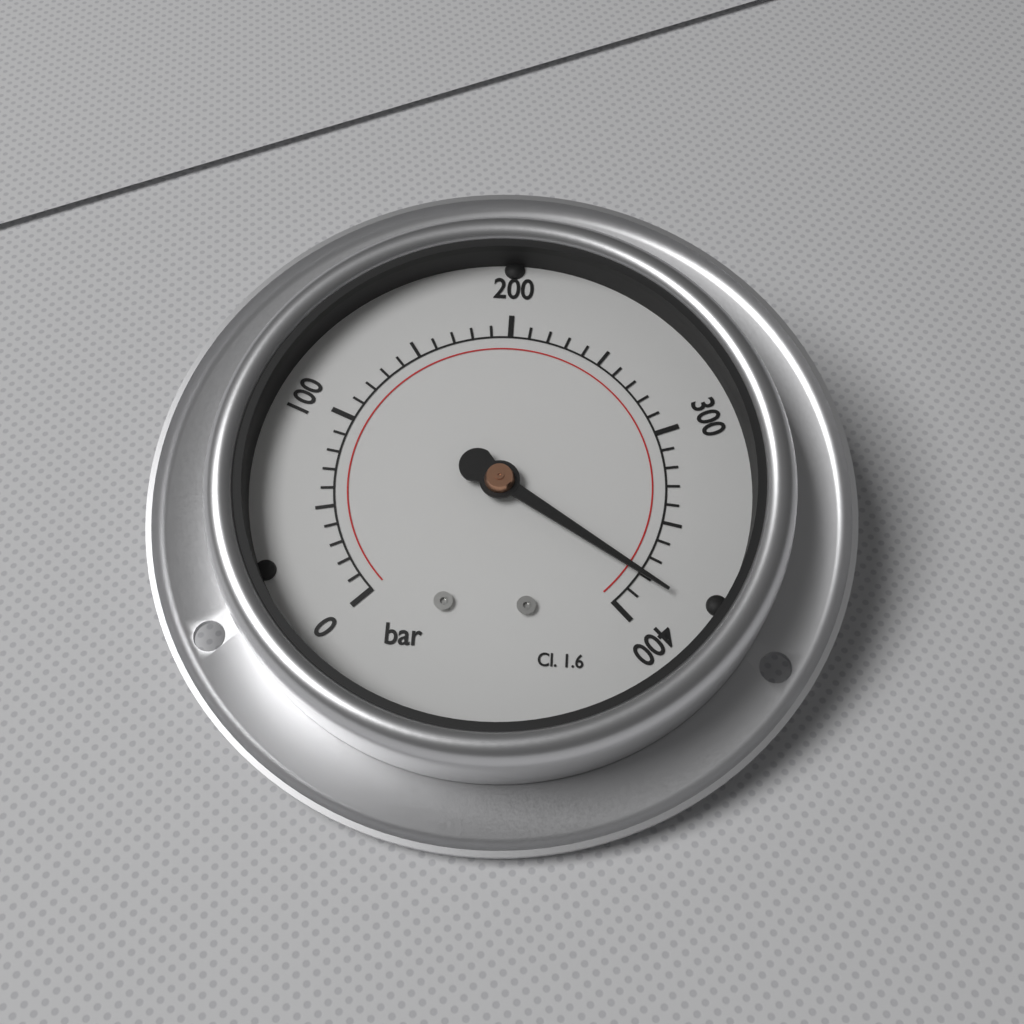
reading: 380 bar
